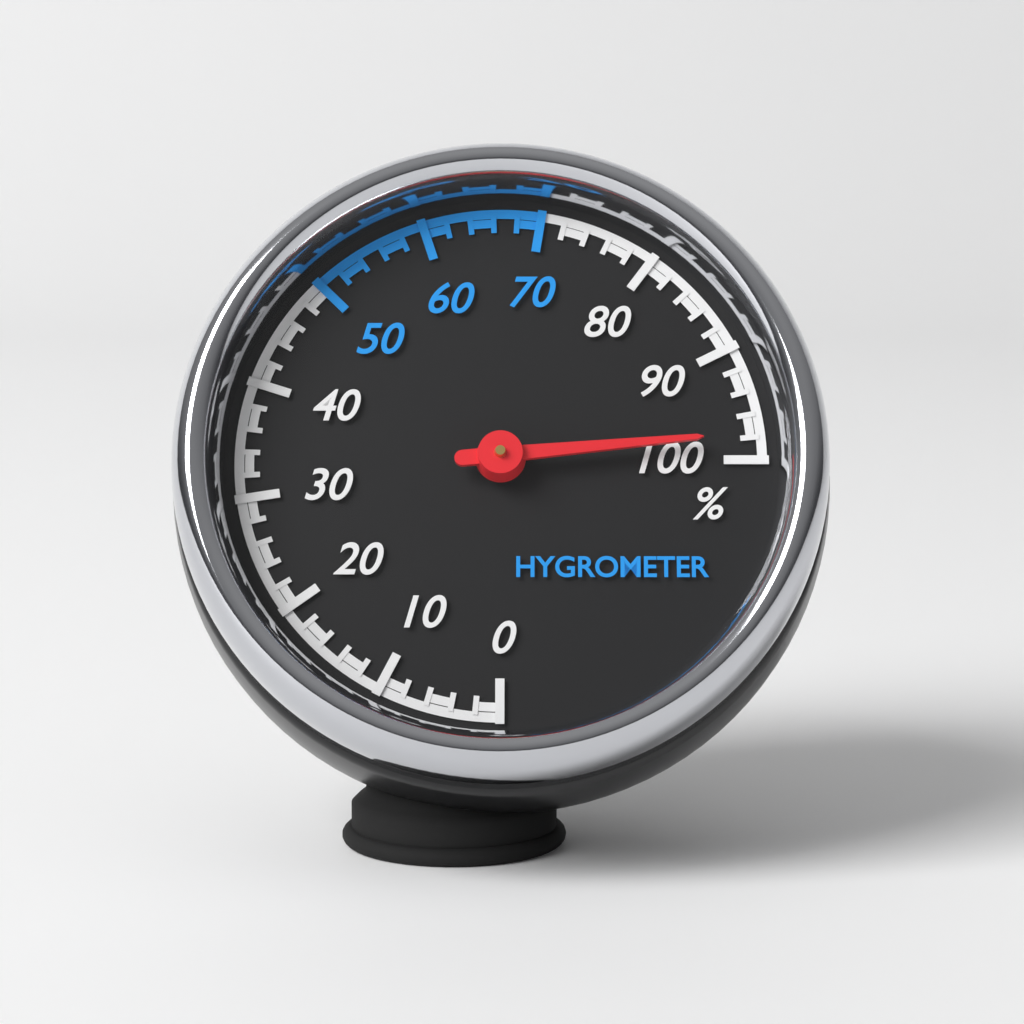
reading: 98 %
